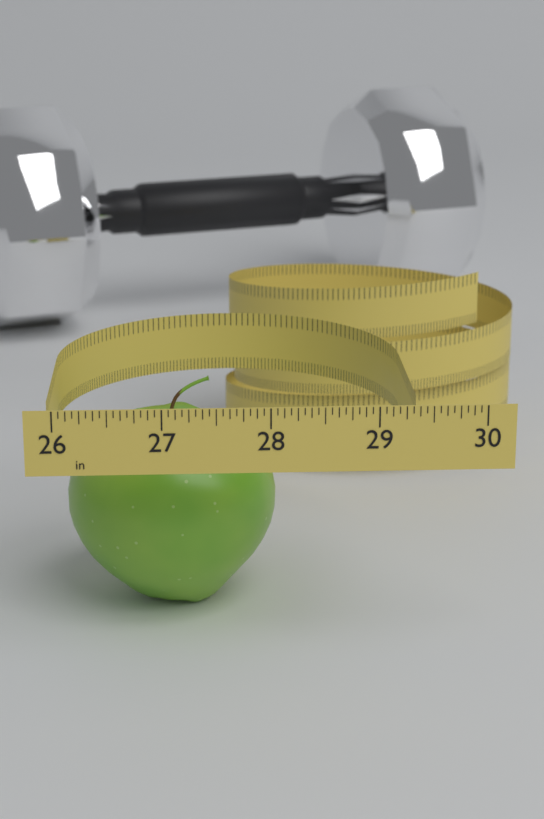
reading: 28.1250 in
